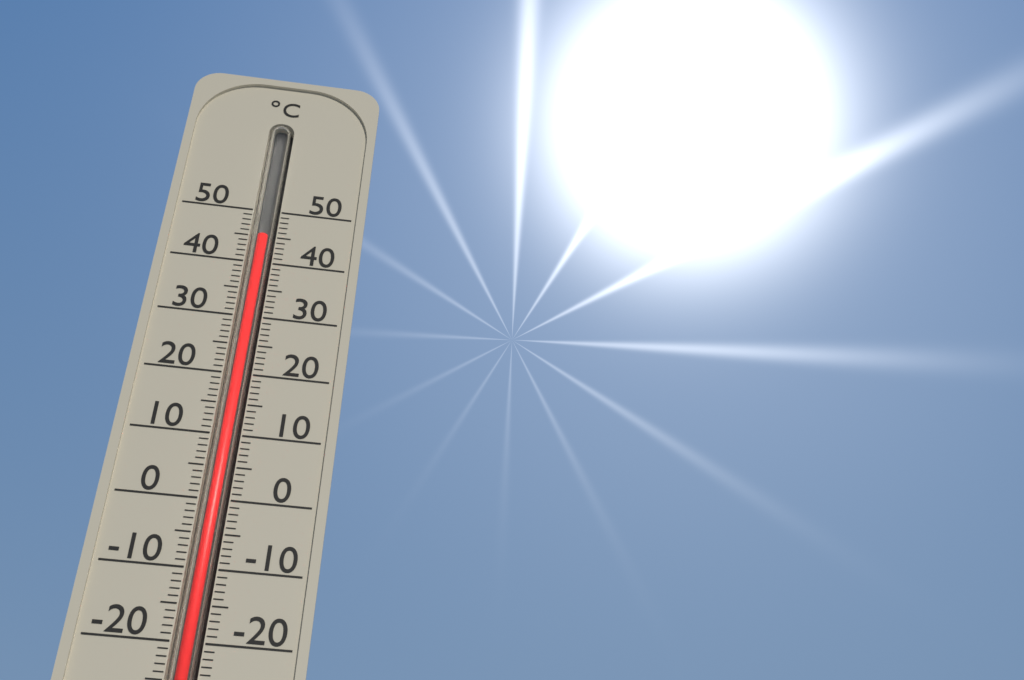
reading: 45 °C
